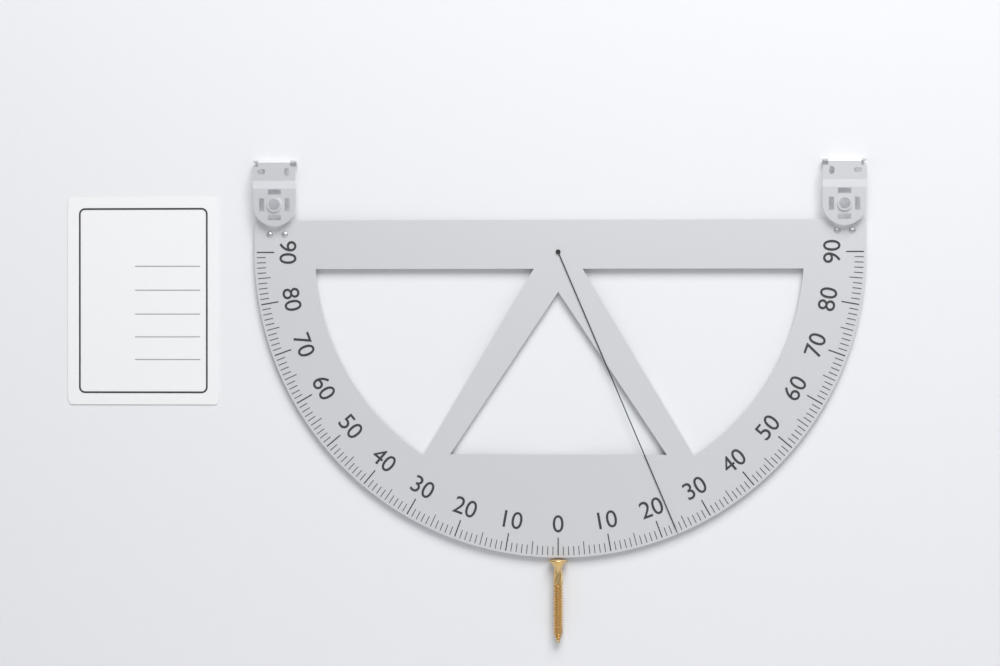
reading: 23 (no unit)
